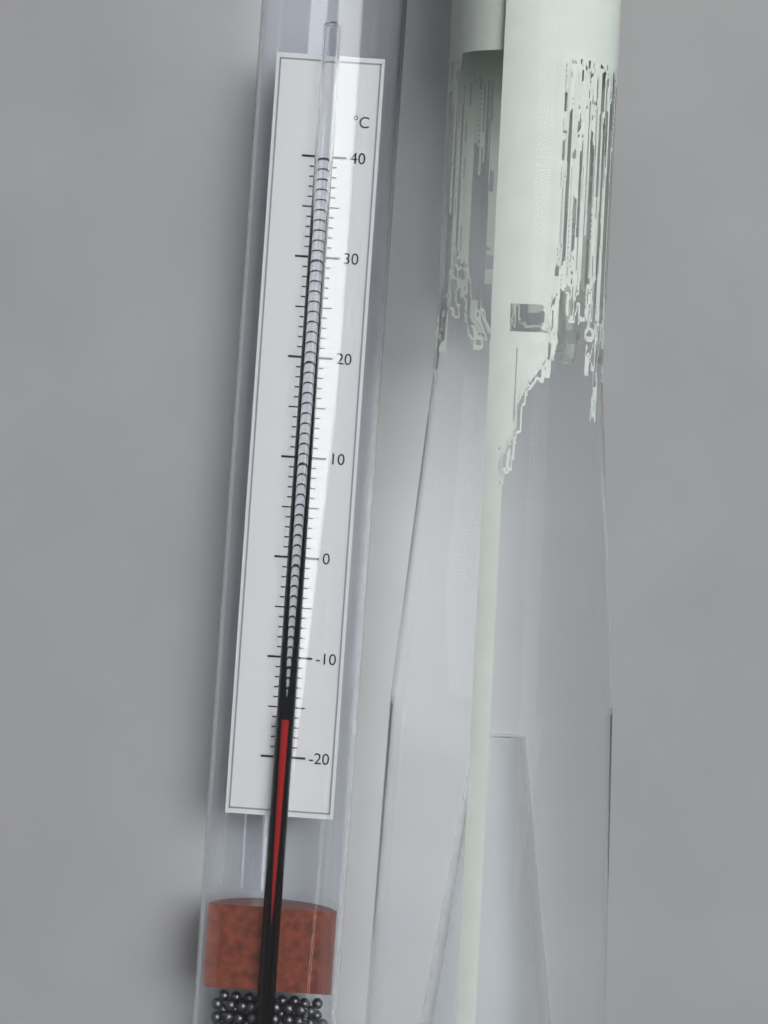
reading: -16 °C
